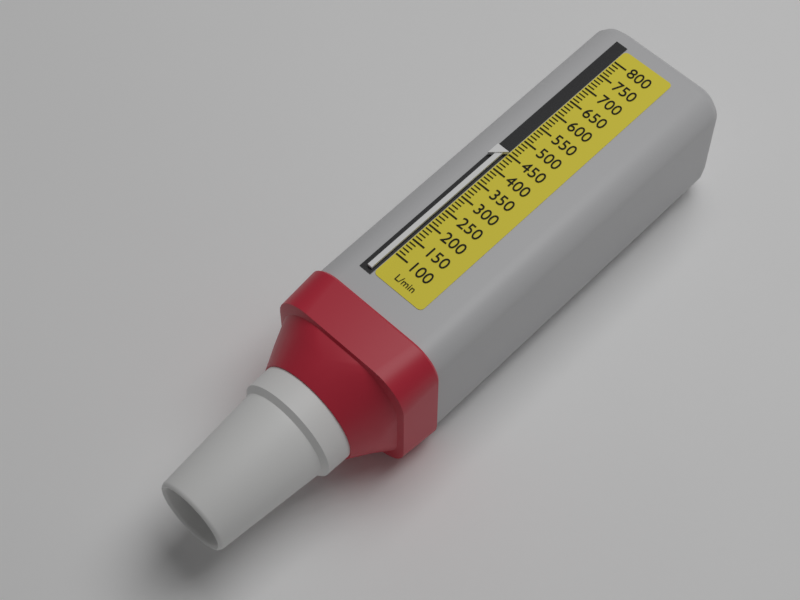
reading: 450 L/min
